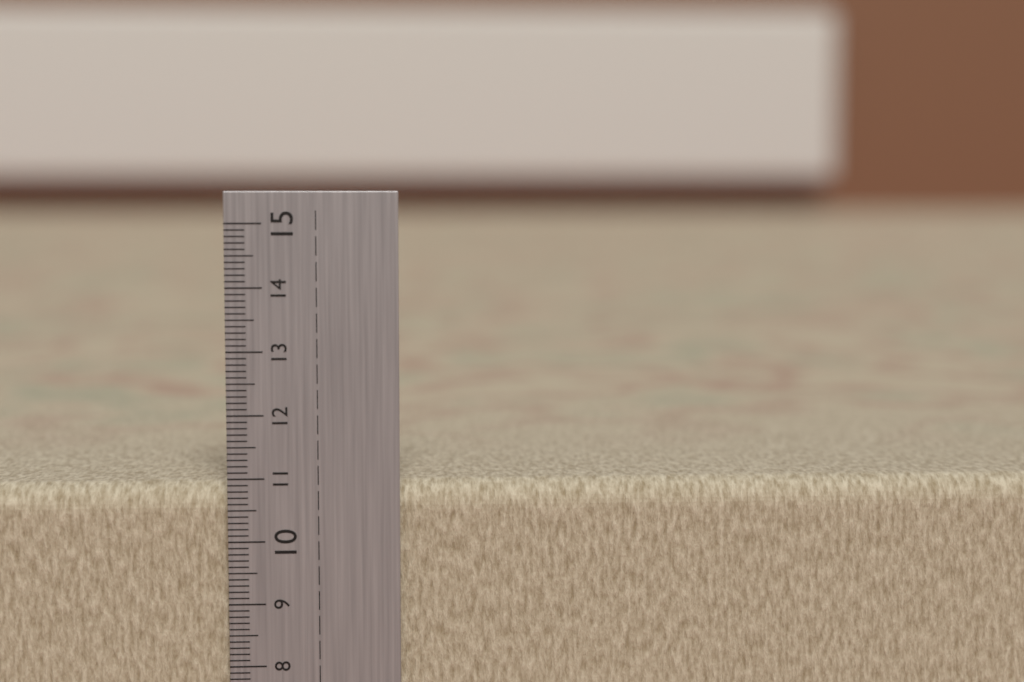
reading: 10.9 cm
